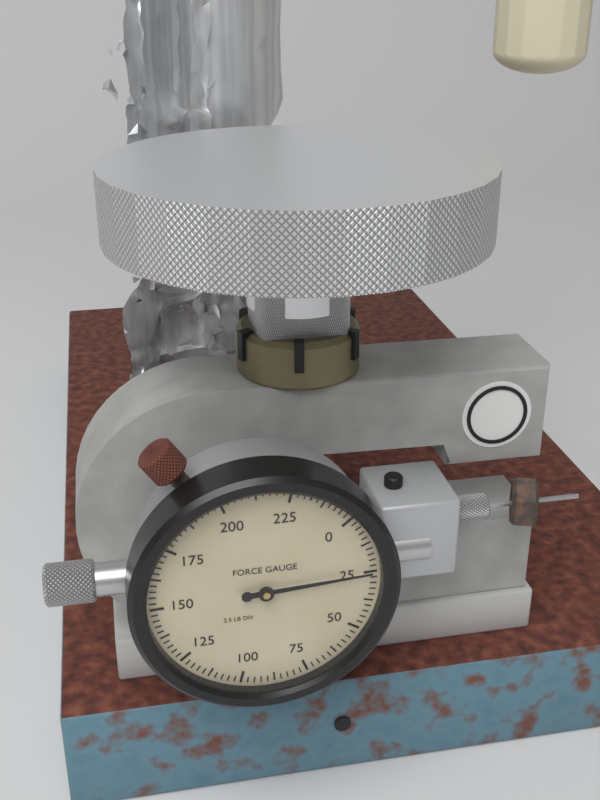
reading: 25.0 lb
